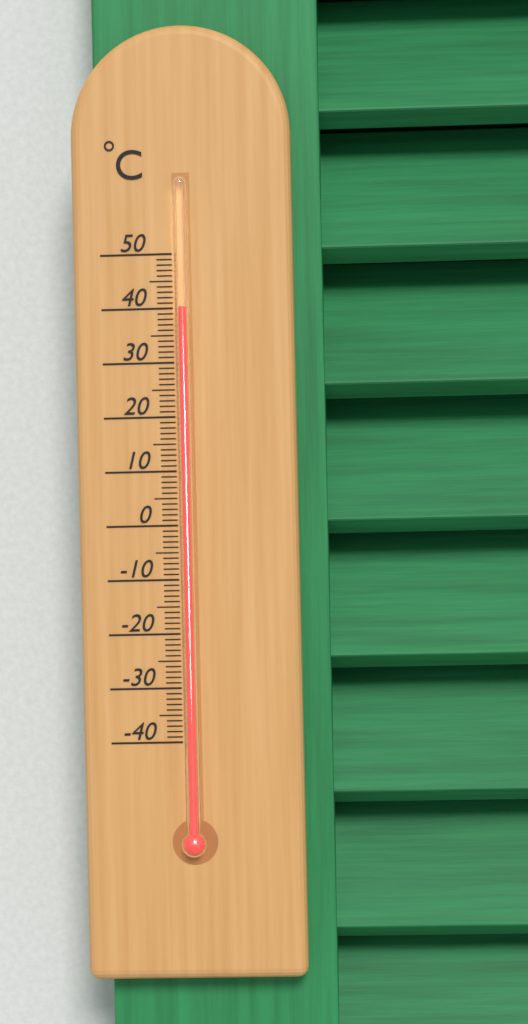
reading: 40 °C
